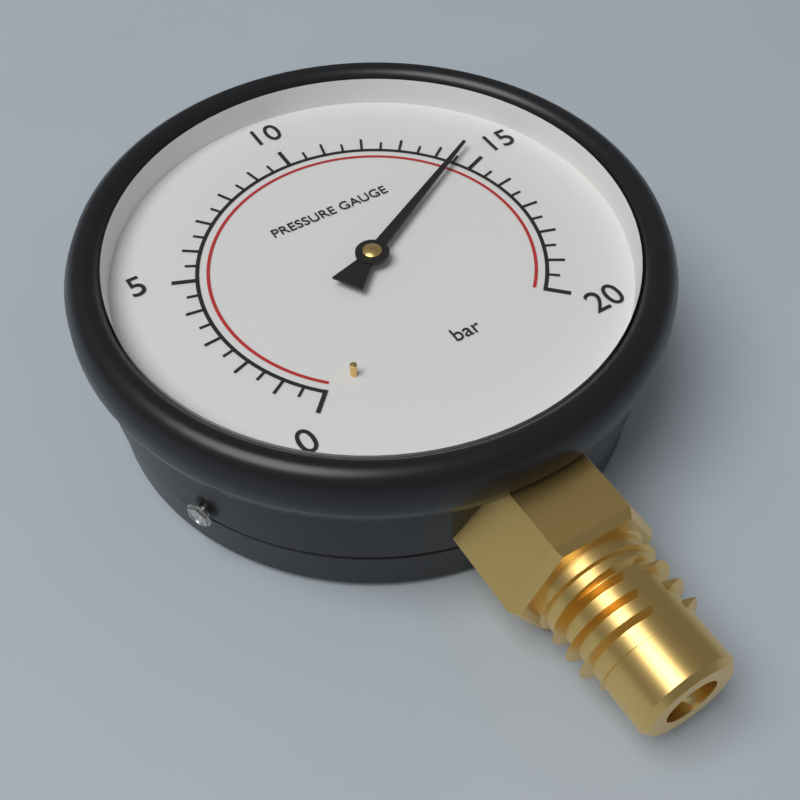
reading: 14.5 bar
